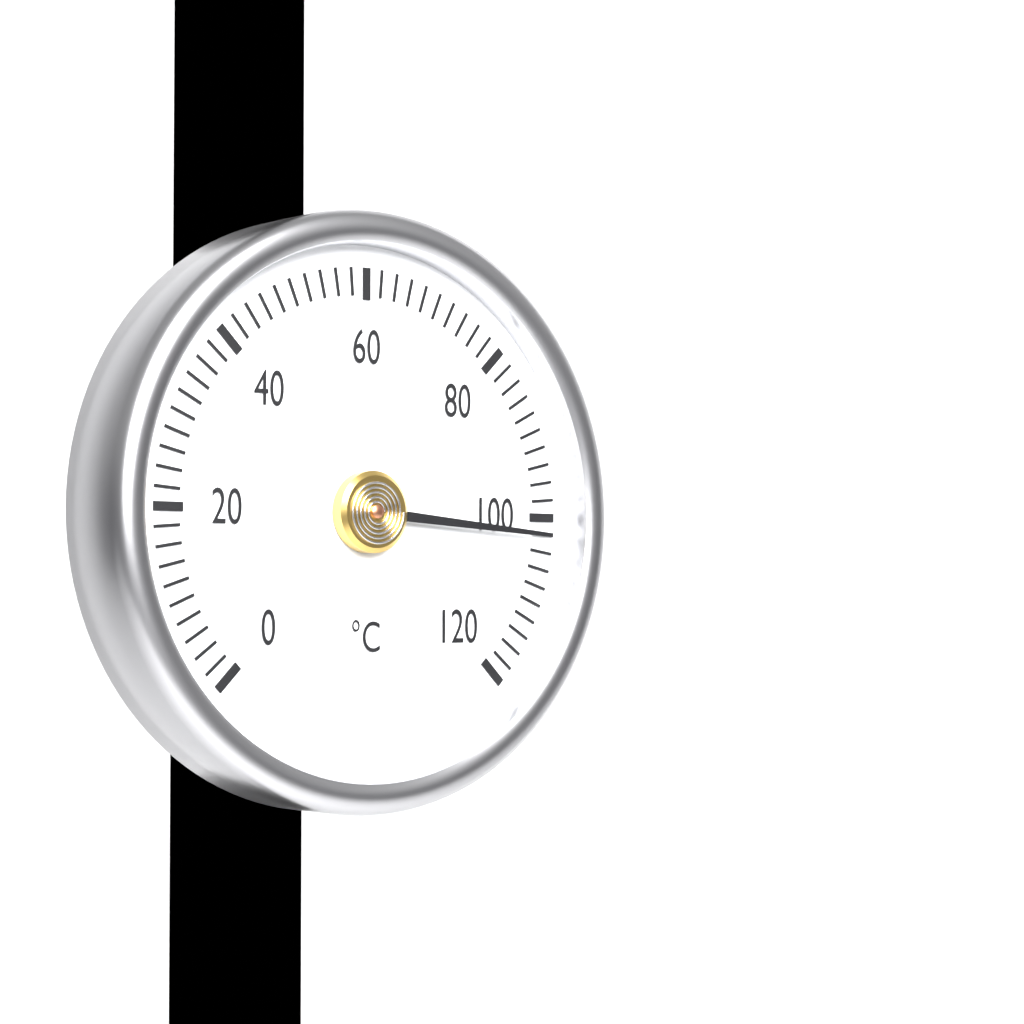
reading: 102 °C
